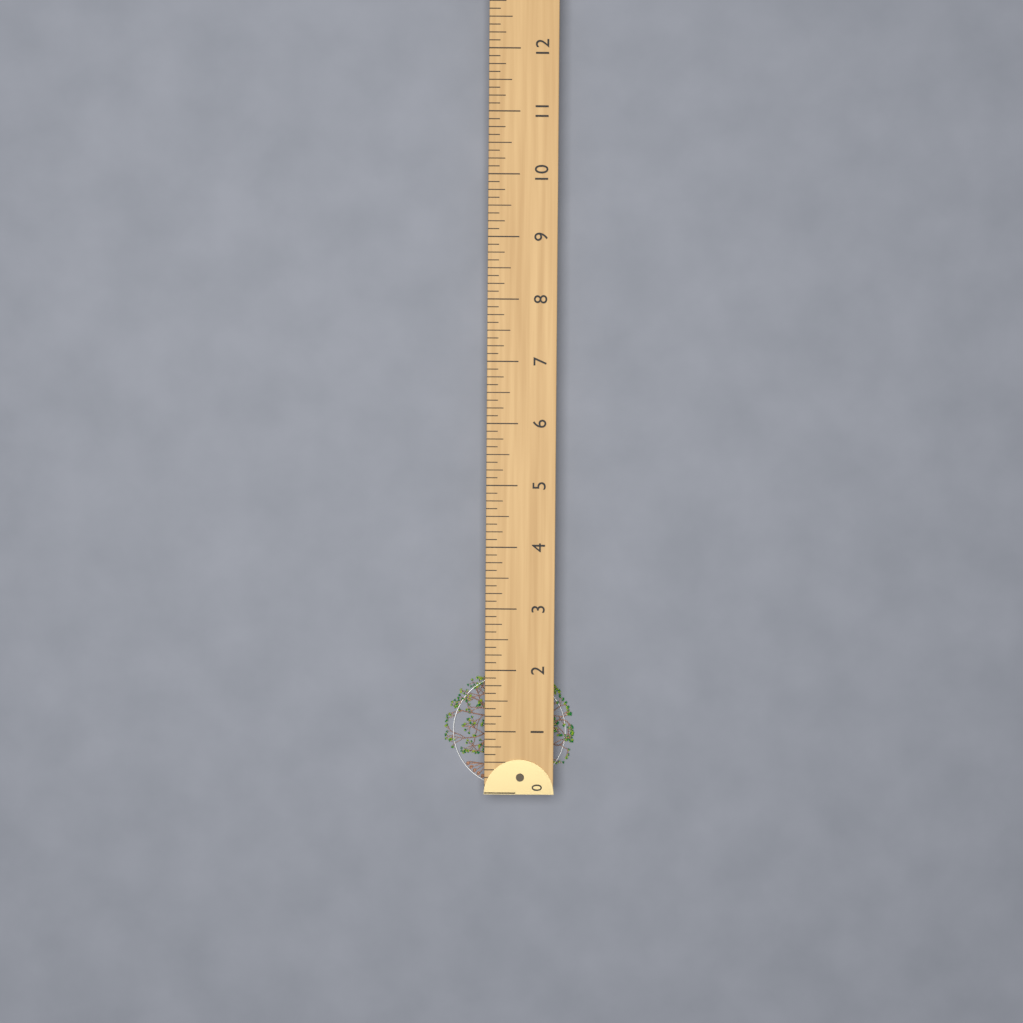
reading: 1.875 (no unit)
